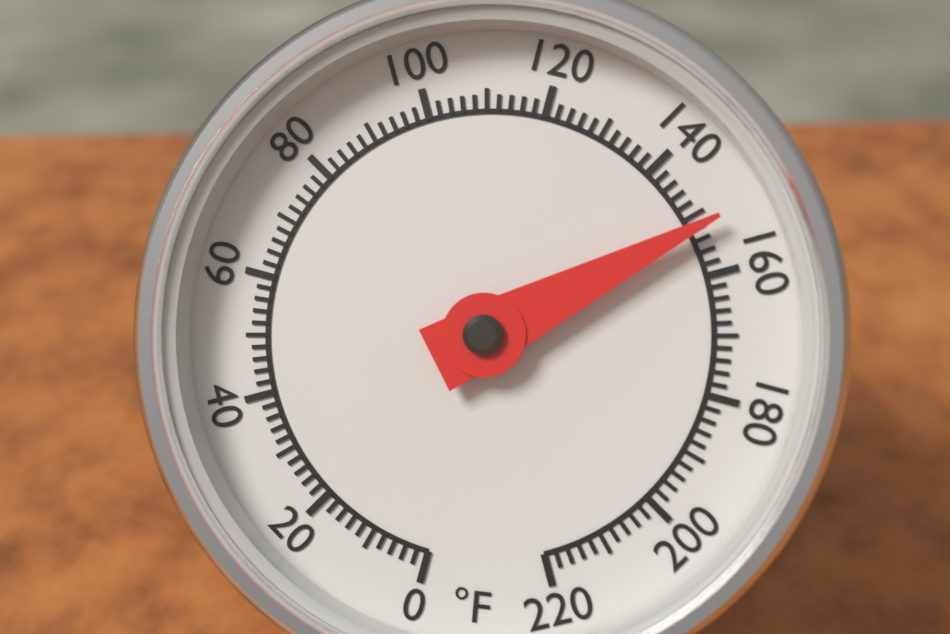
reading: 152 °F
